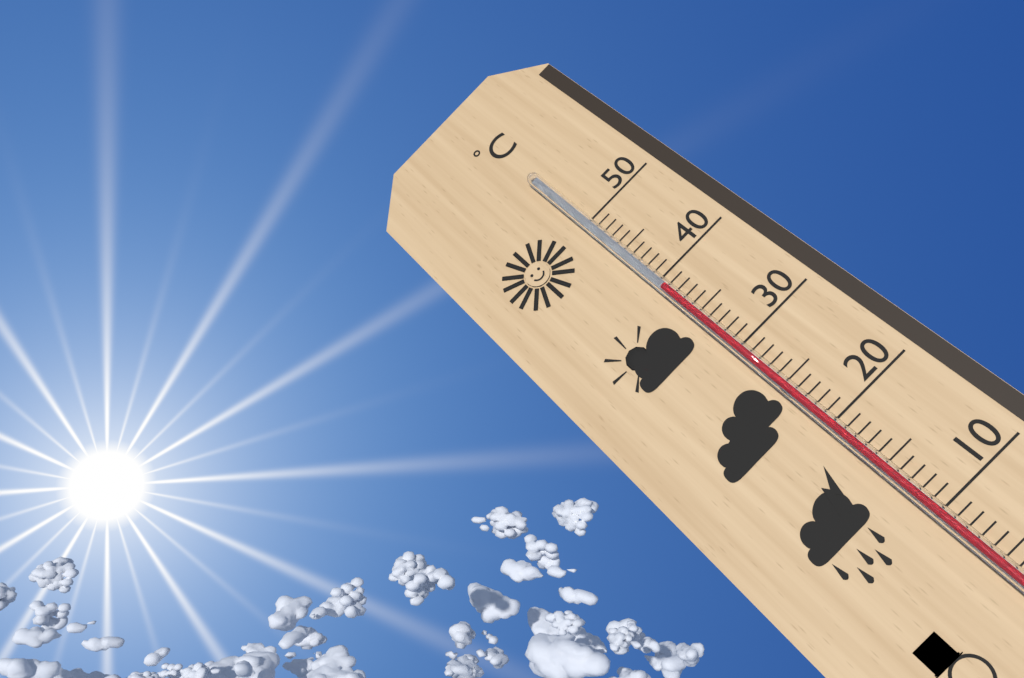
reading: 39 °C
